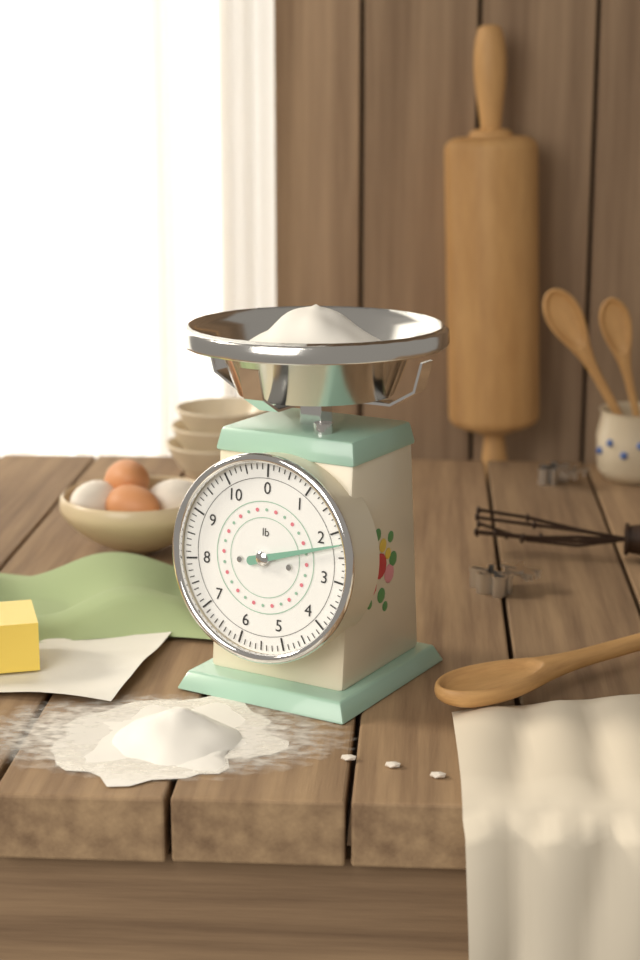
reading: 2.250 lb
